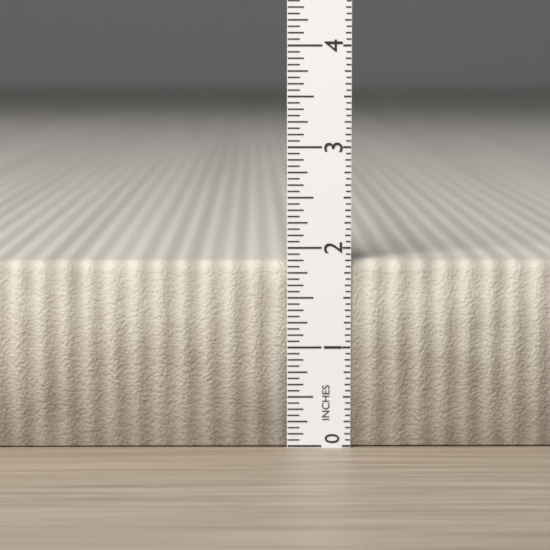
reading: 1.8750 in
